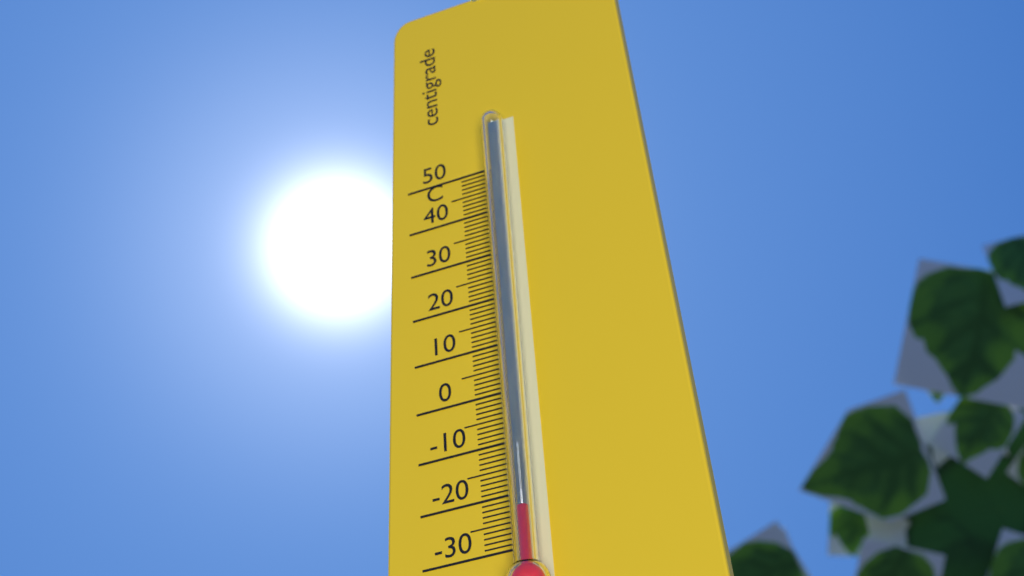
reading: -25 °C
